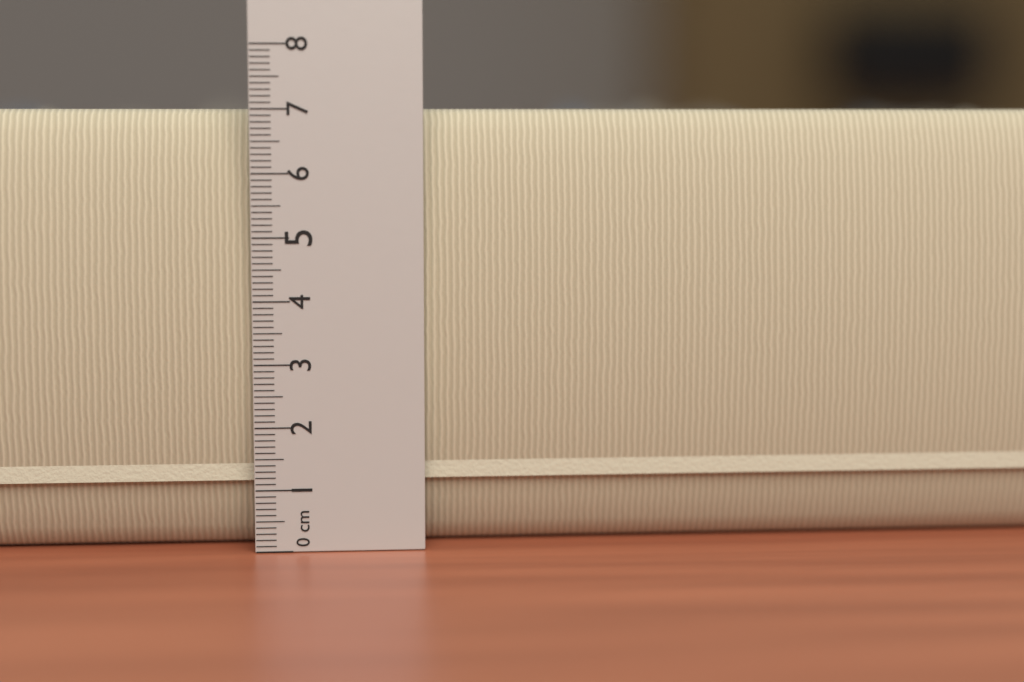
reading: 7.0 cm
